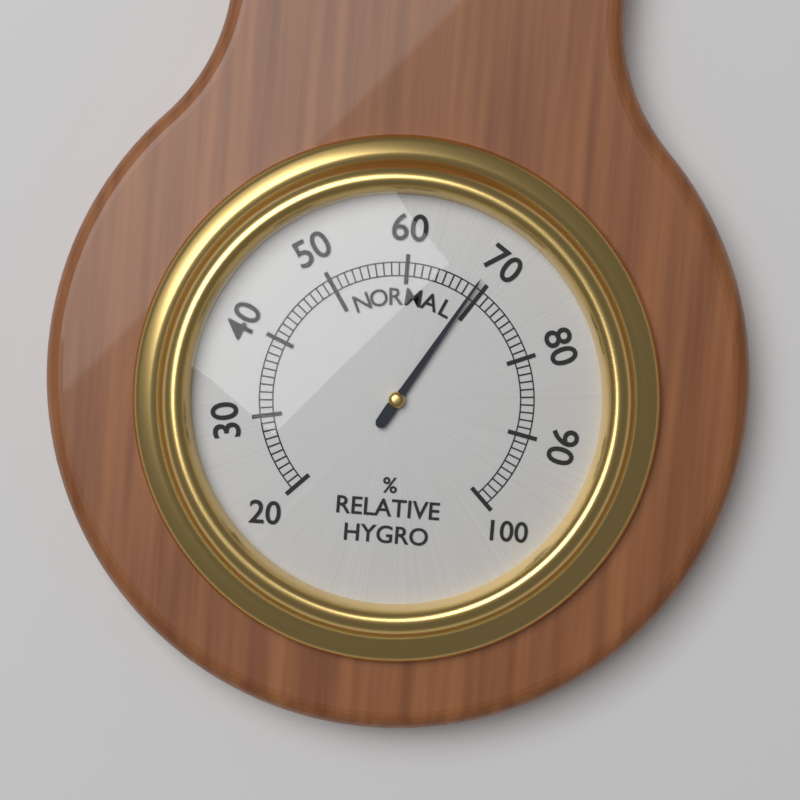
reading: 69 %
